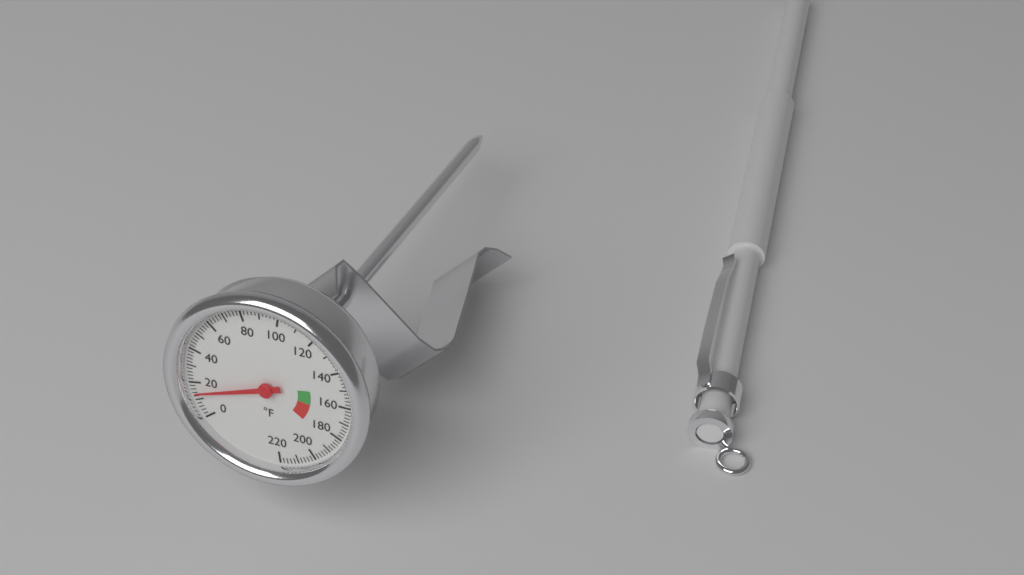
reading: 14 °F
